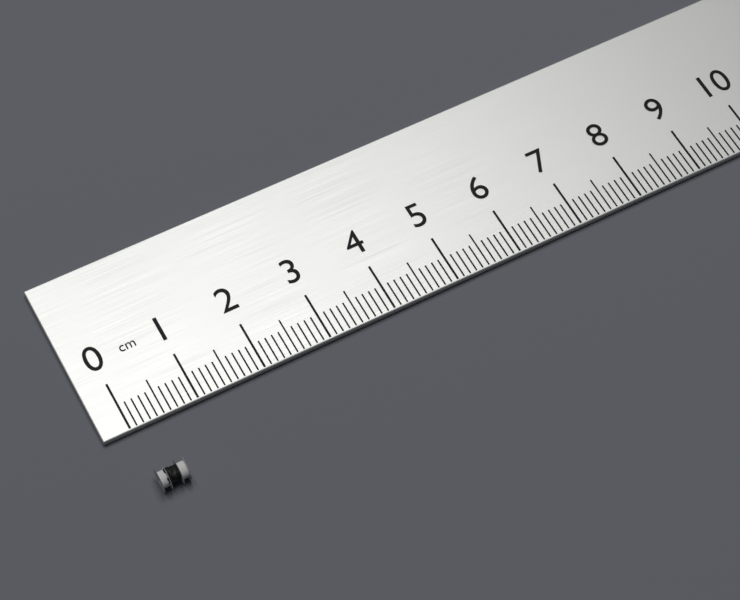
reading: 0.4 cm
